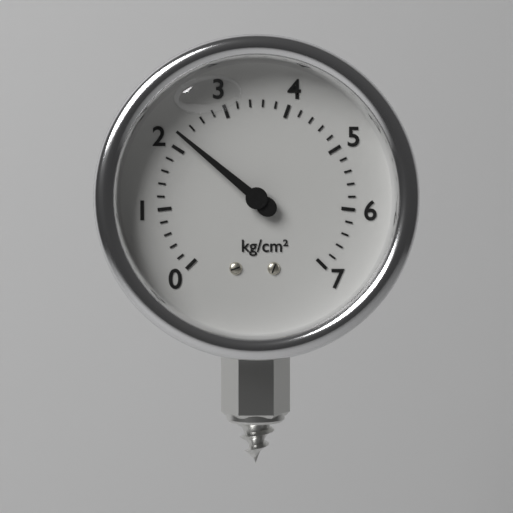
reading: 2.2 kg/cm²
